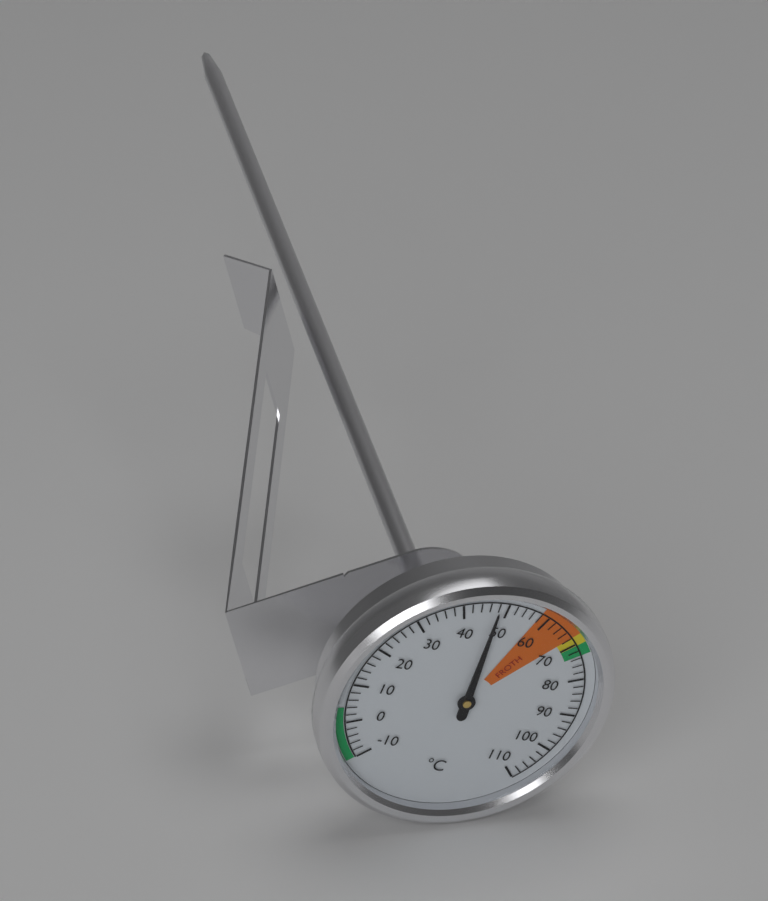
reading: 48 °C
